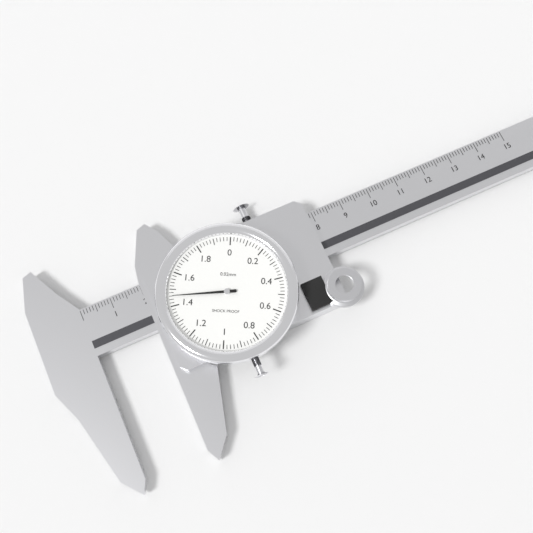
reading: 1.46 mm
